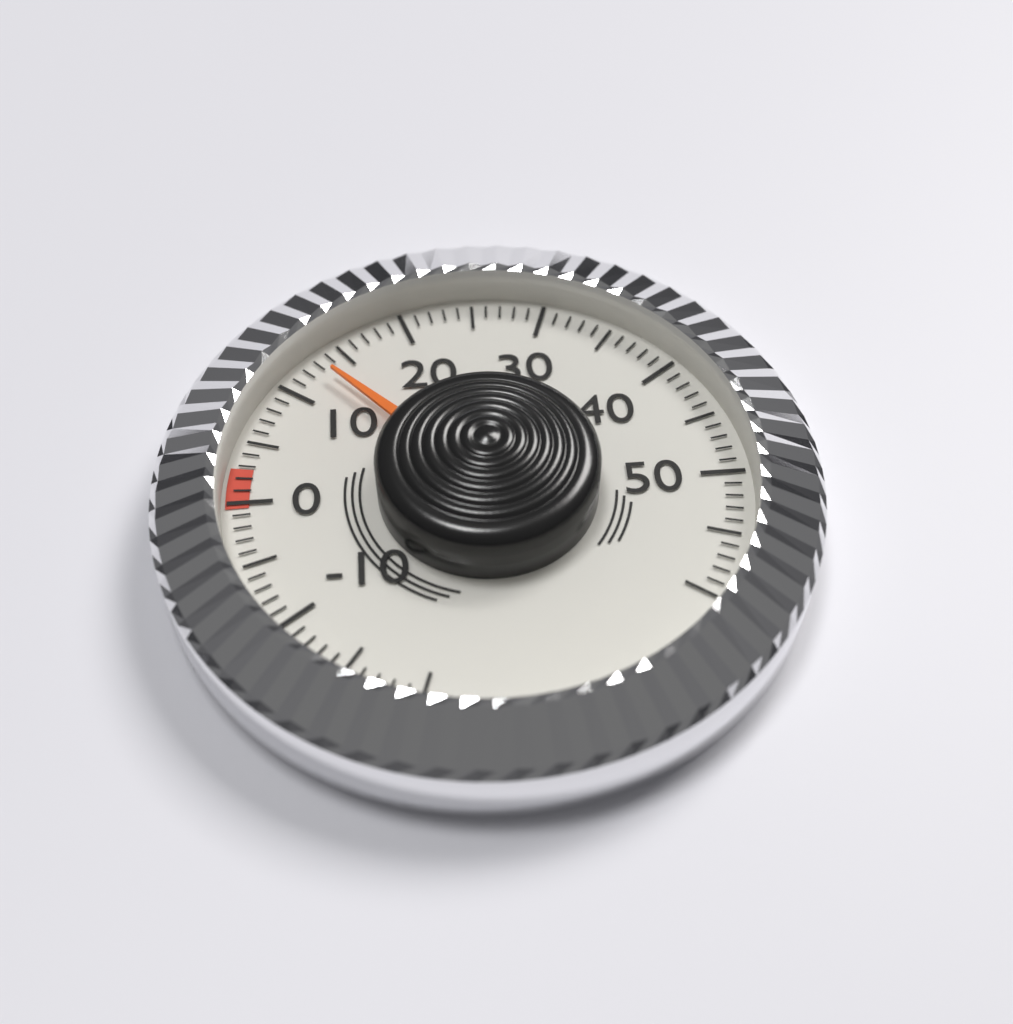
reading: 13 (no unit)
